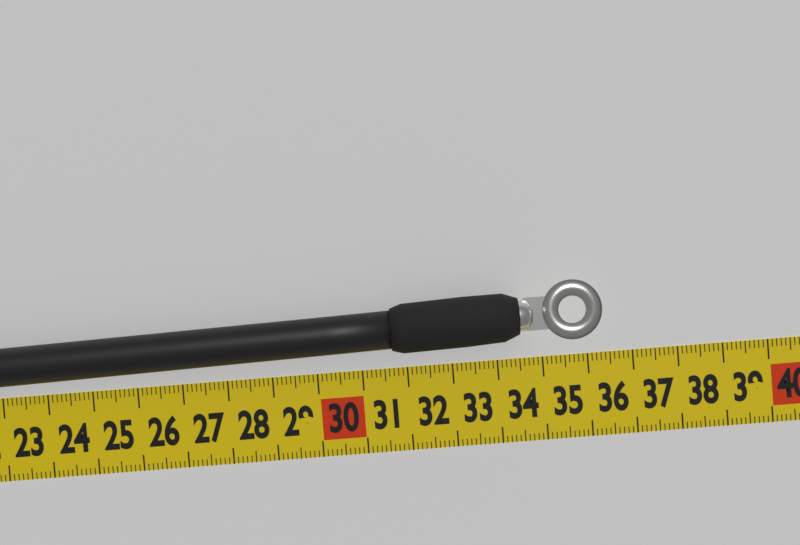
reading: 36.3 cm
